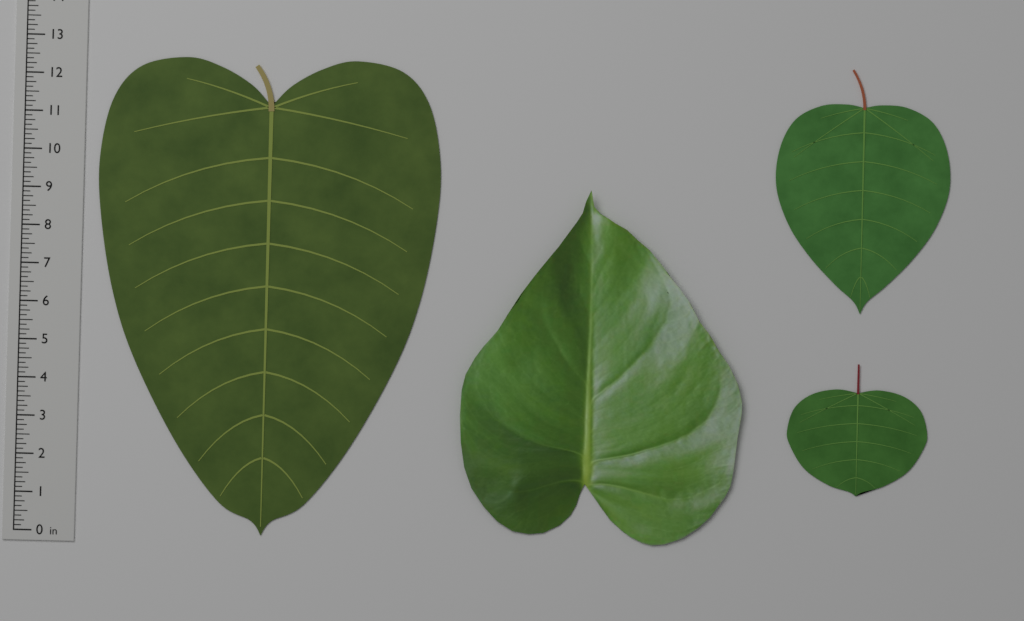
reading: 12.500 in
